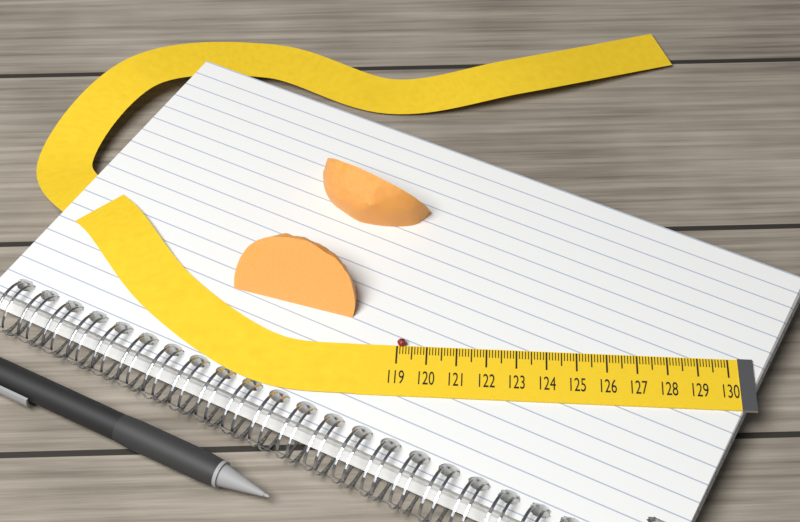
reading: 119.3 (no unit)
